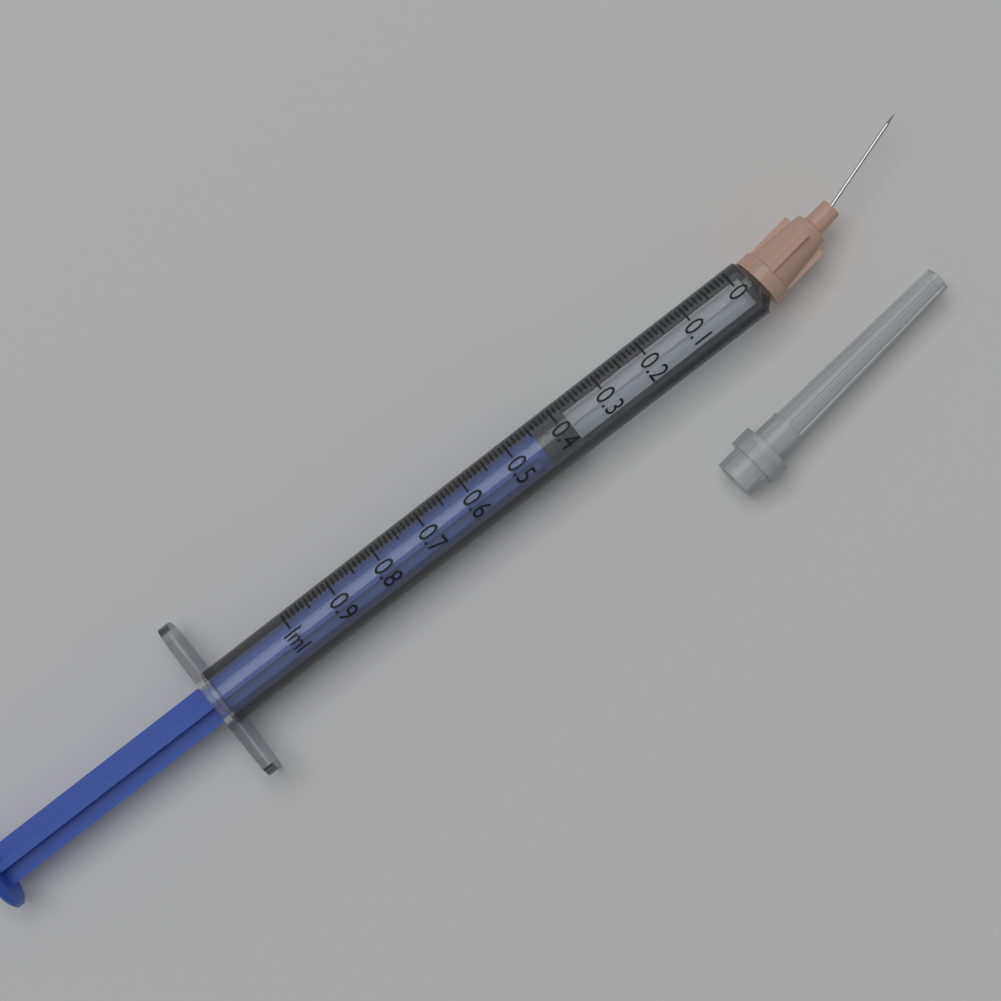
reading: 0.38 ml
